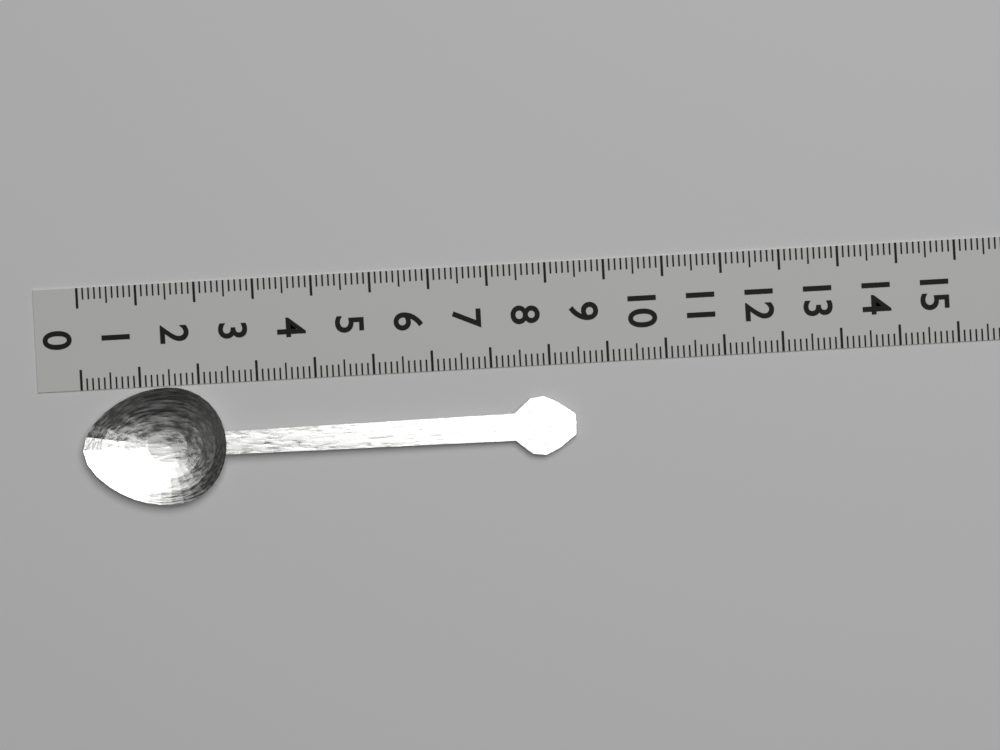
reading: 8.4 (no unit)
